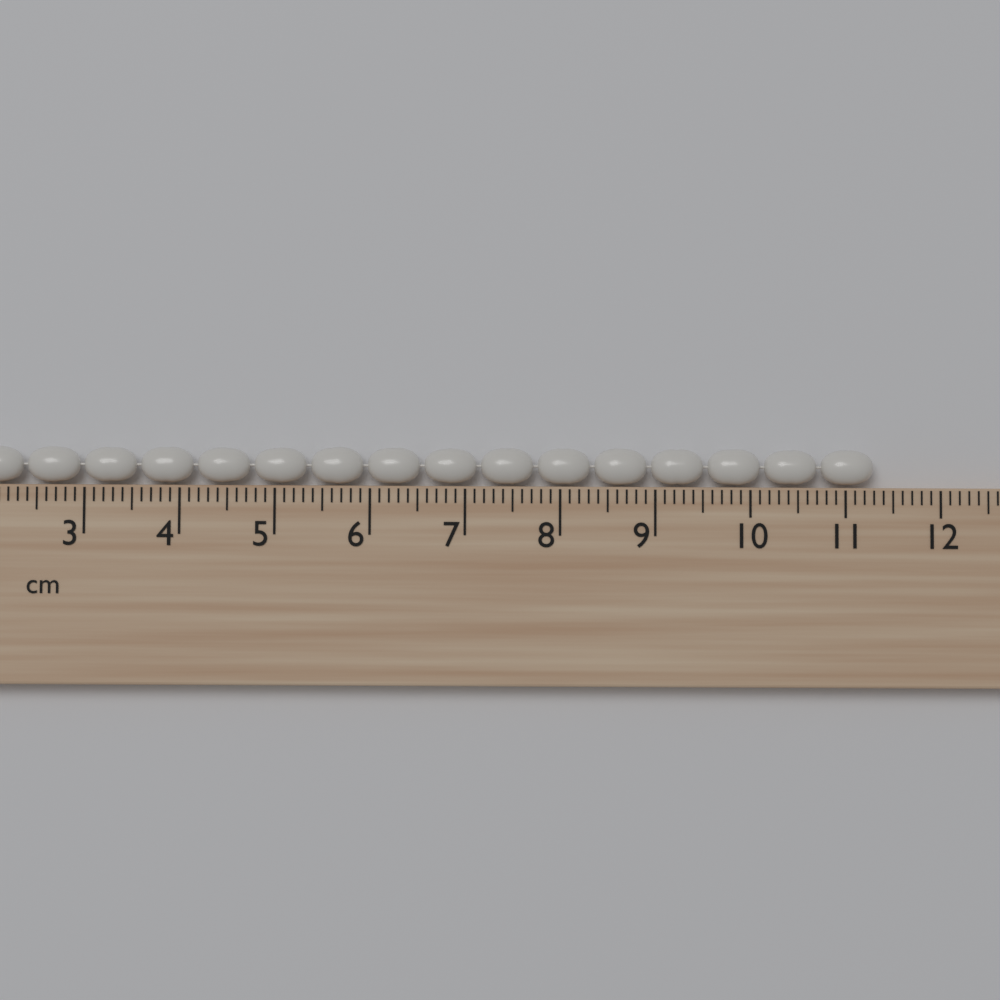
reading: 11.3 cm
